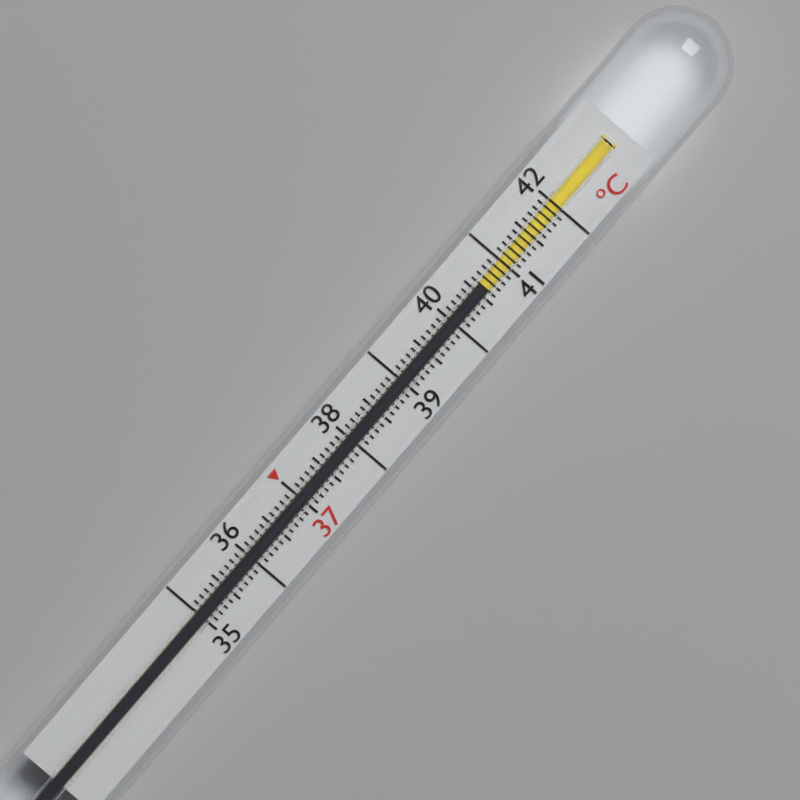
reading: 40.6 °C
